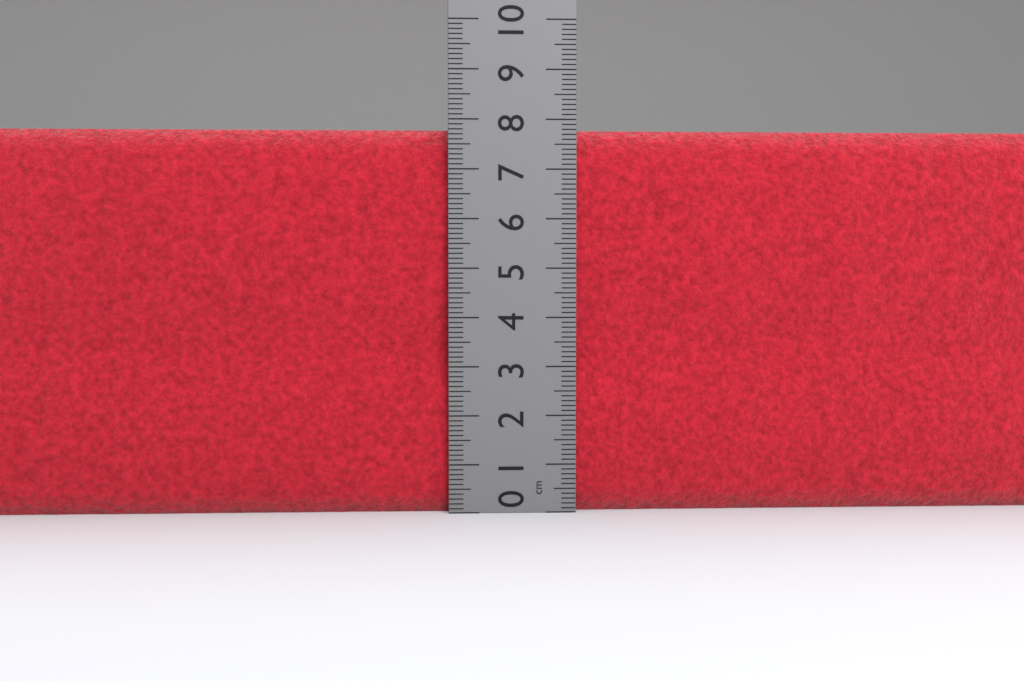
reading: 7.8 cm
